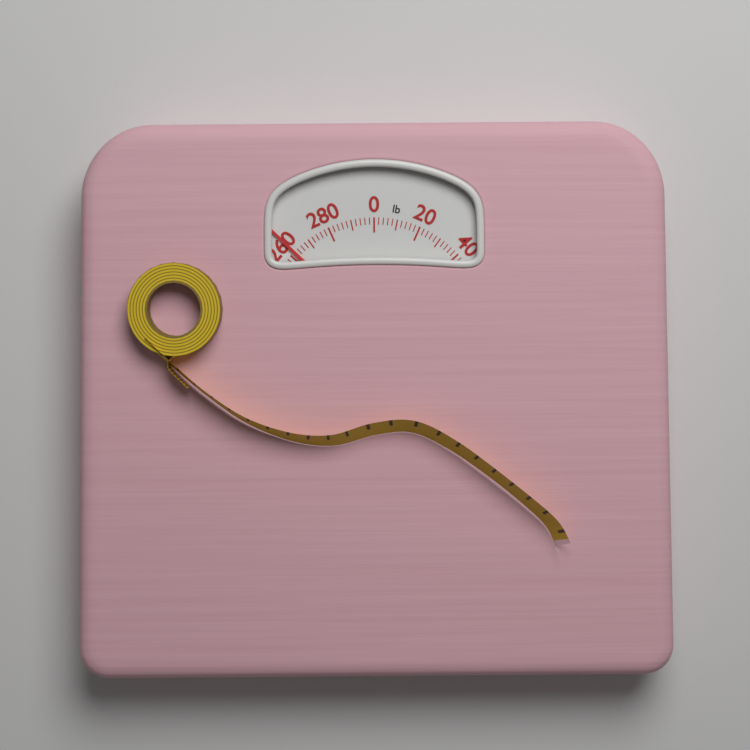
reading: 262 lb
